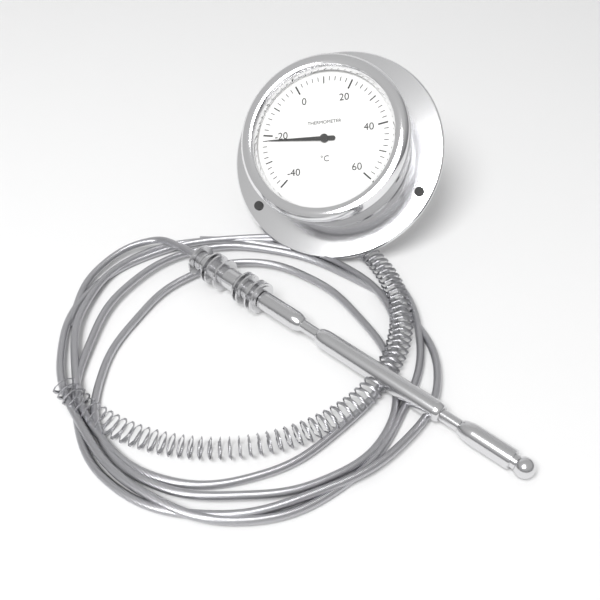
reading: -22 °C
